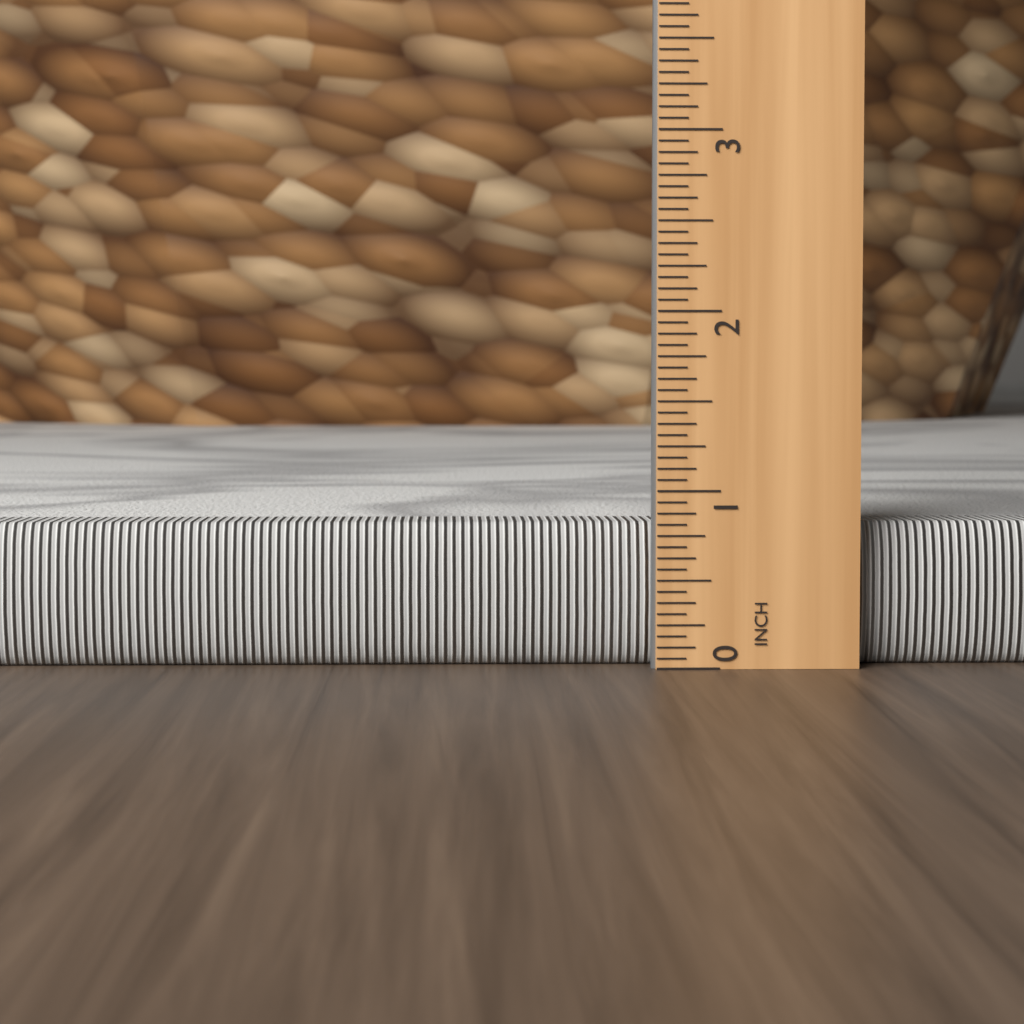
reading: 0.8125 in
